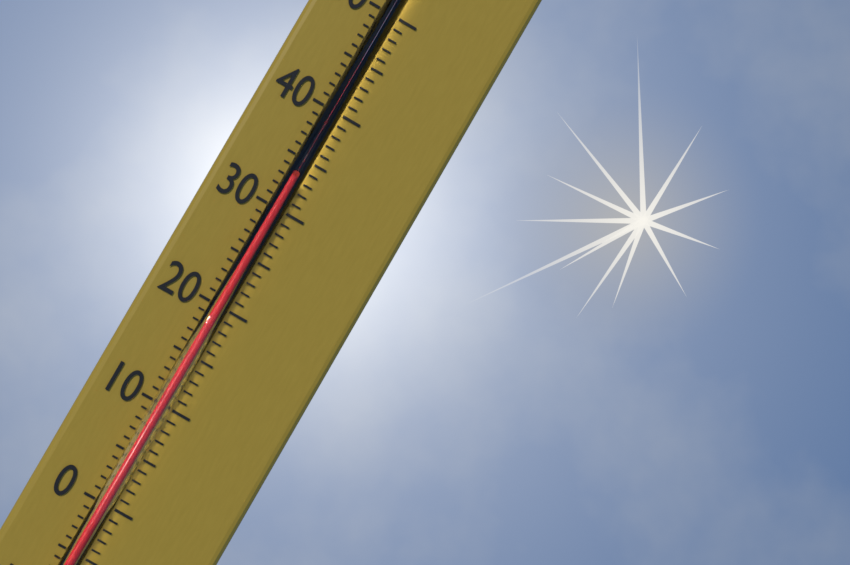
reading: 33 °C
